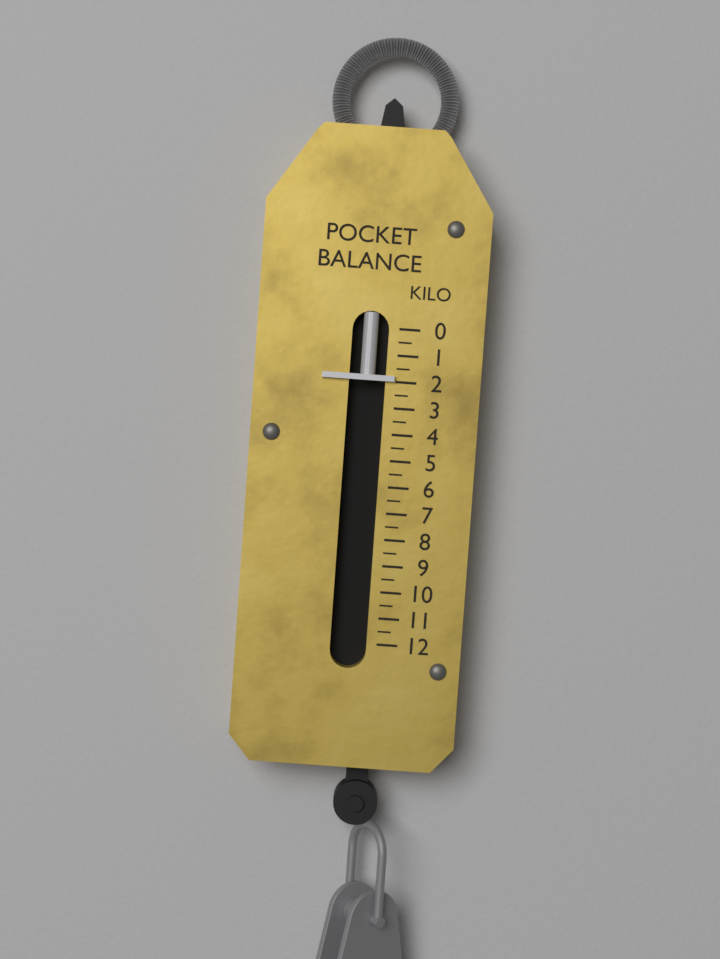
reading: 2.0 kg
